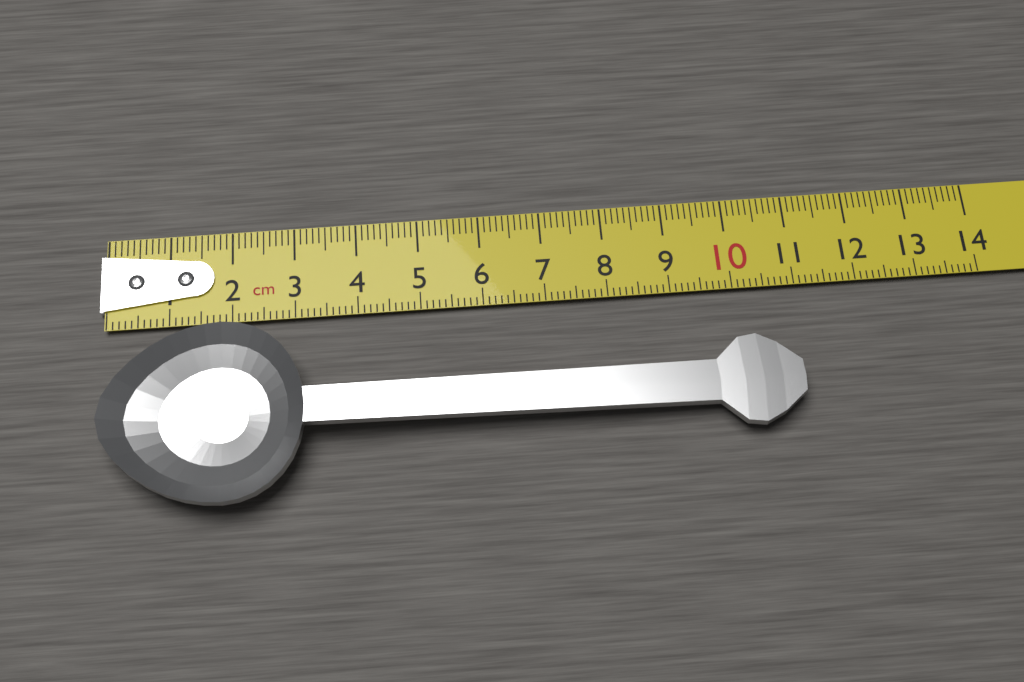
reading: 10.9 cm
